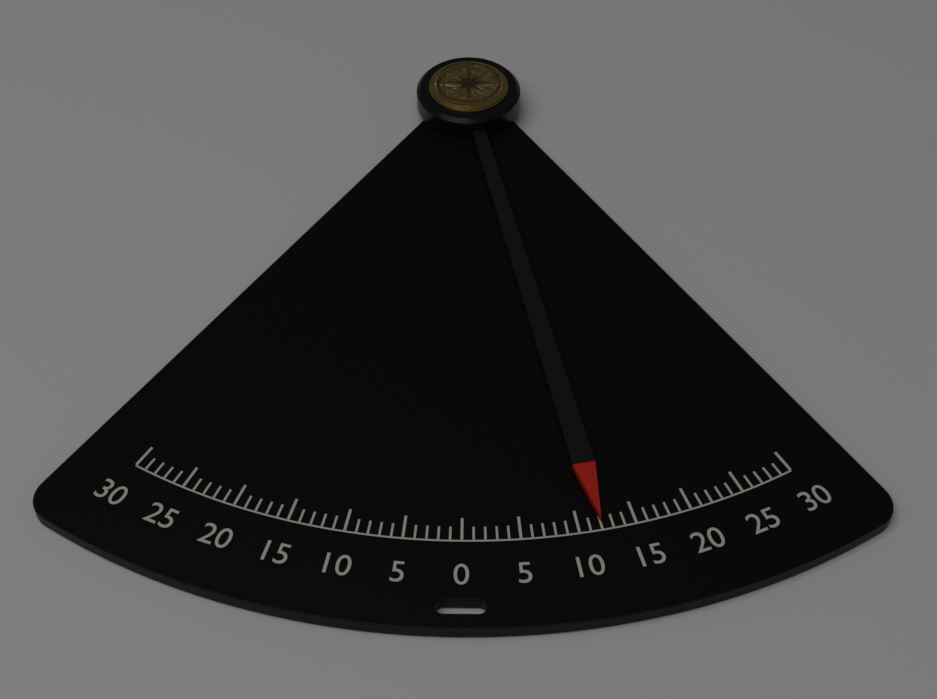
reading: 12 (no unit)
